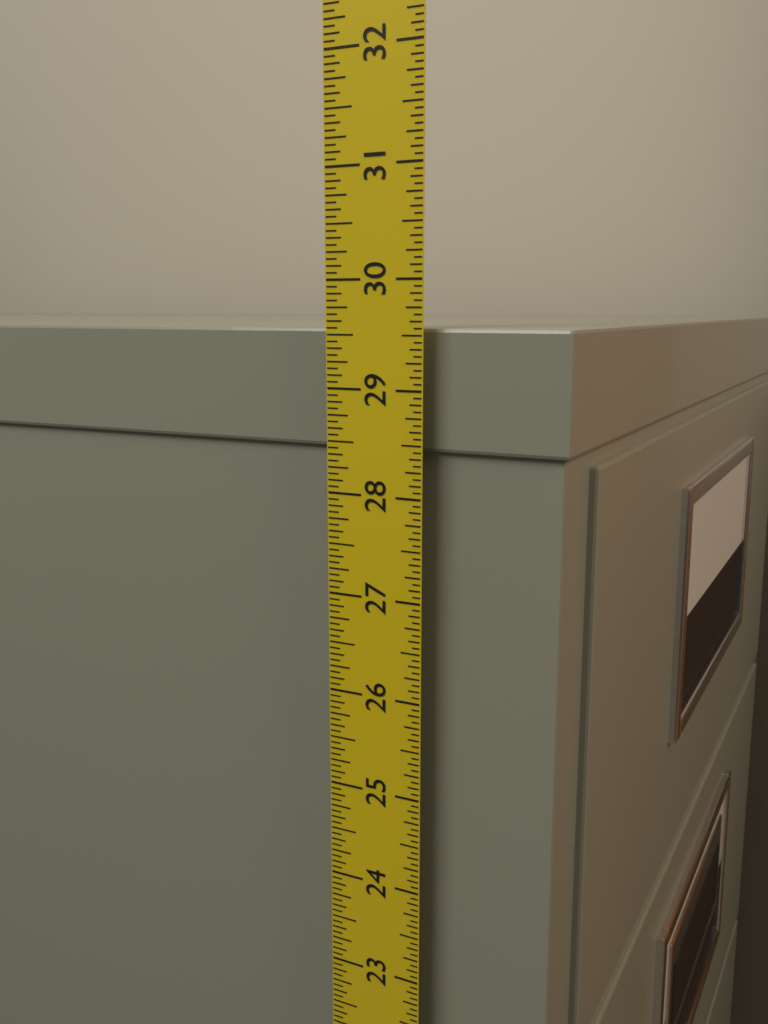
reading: 29.5625 in
